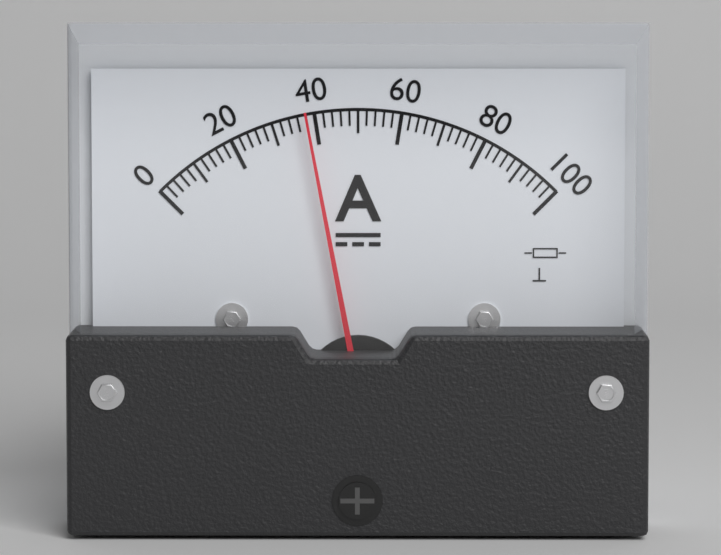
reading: 38 A
